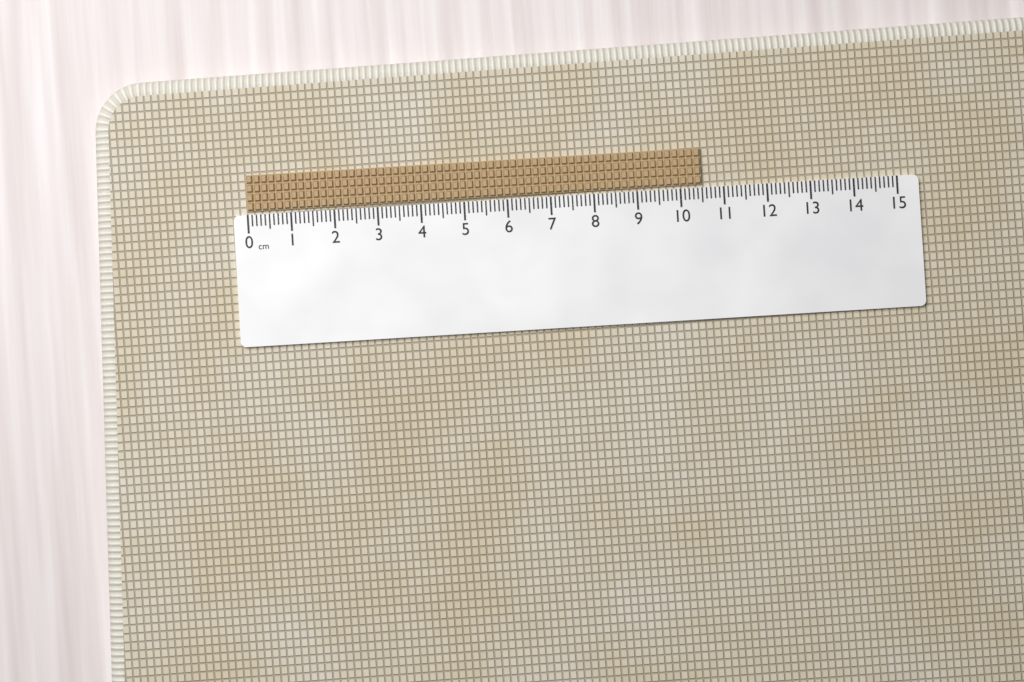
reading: 10.5 cm
